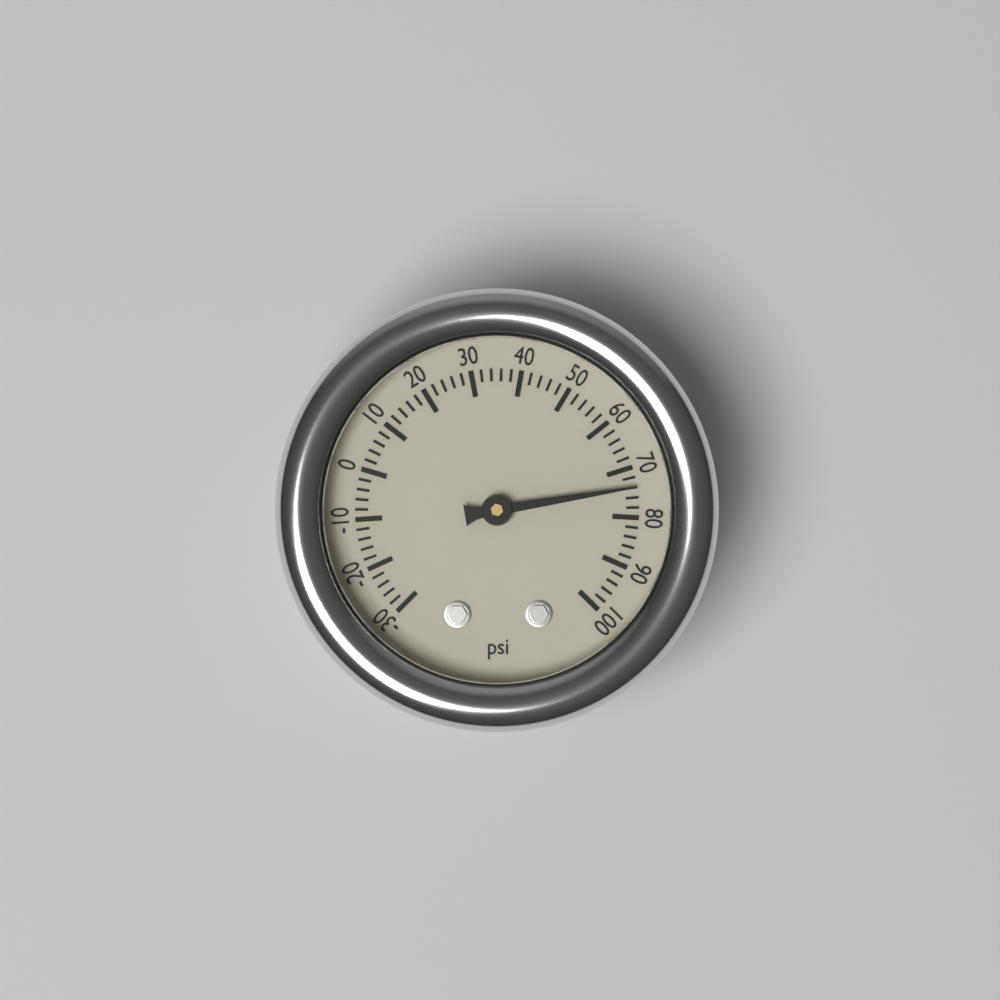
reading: 74 psi
